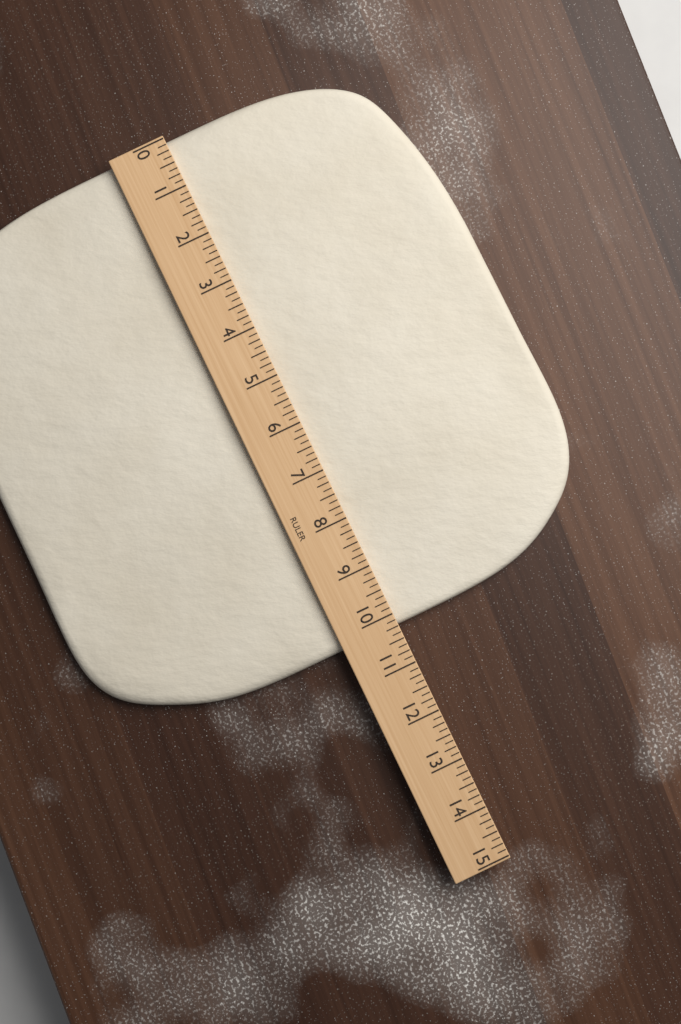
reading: 10.250 (no unit)
